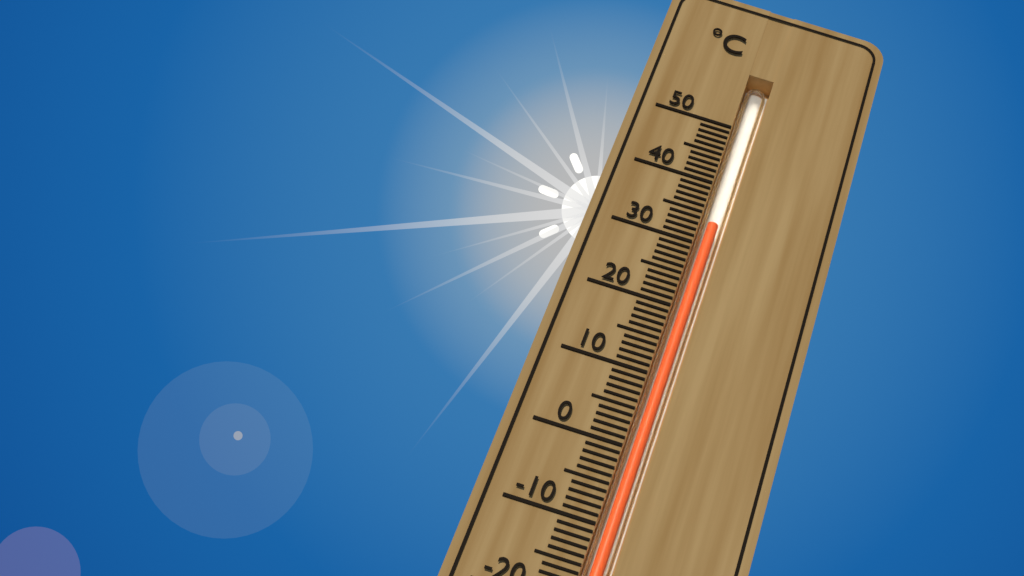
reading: 34 °C
